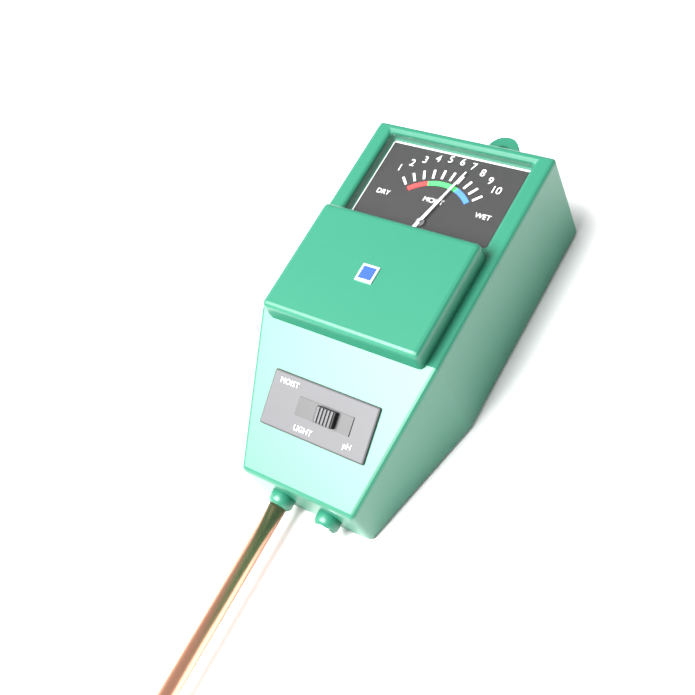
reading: 7 (no unit)
